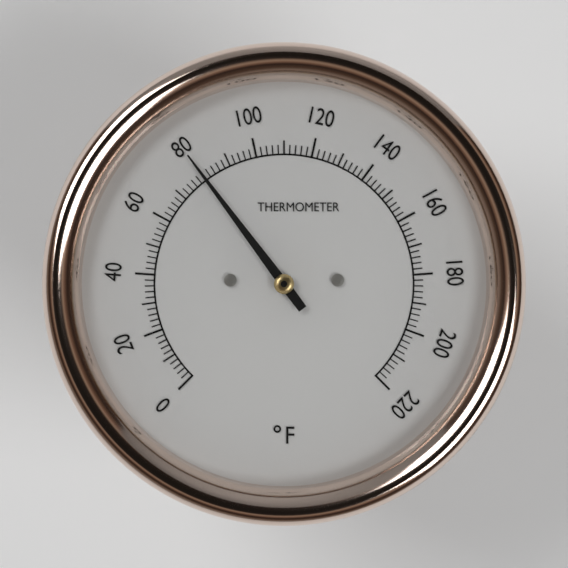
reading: 80 °F
